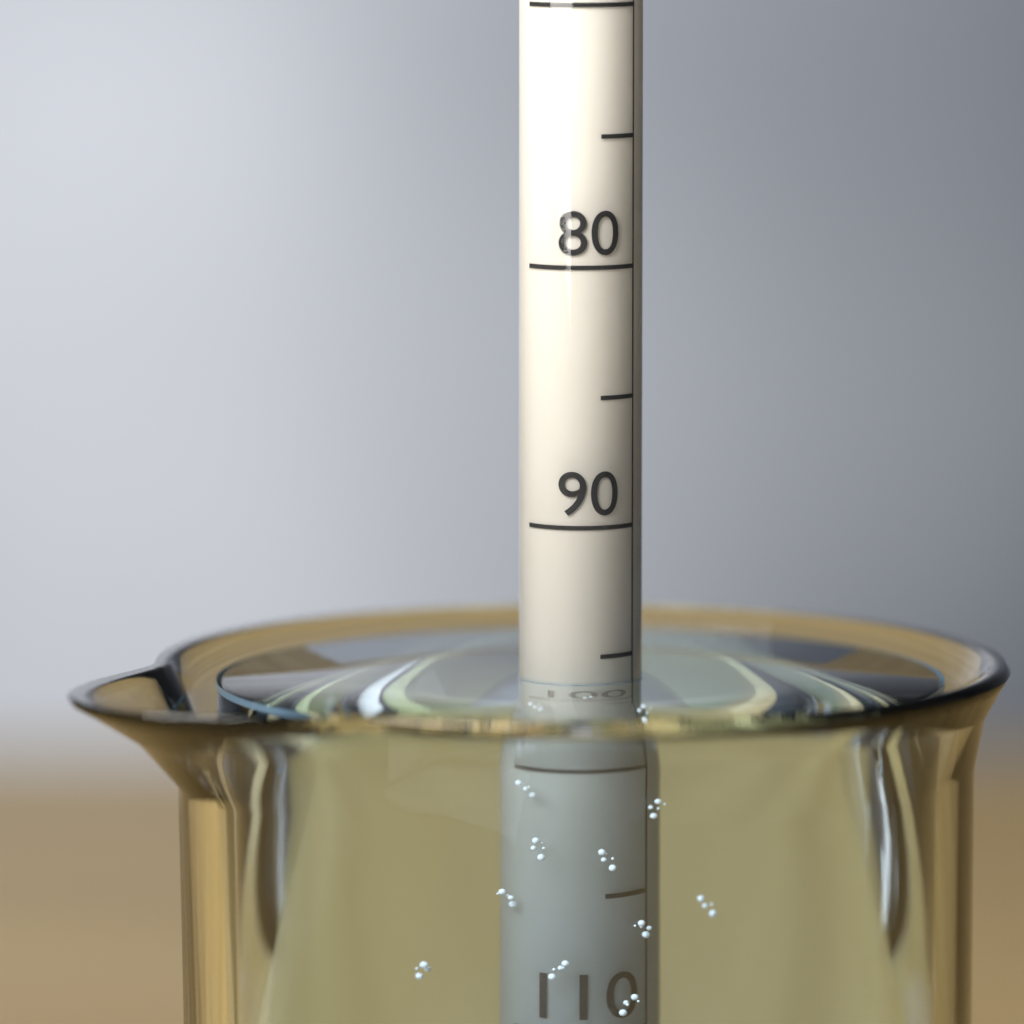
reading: 96 (no unit)
